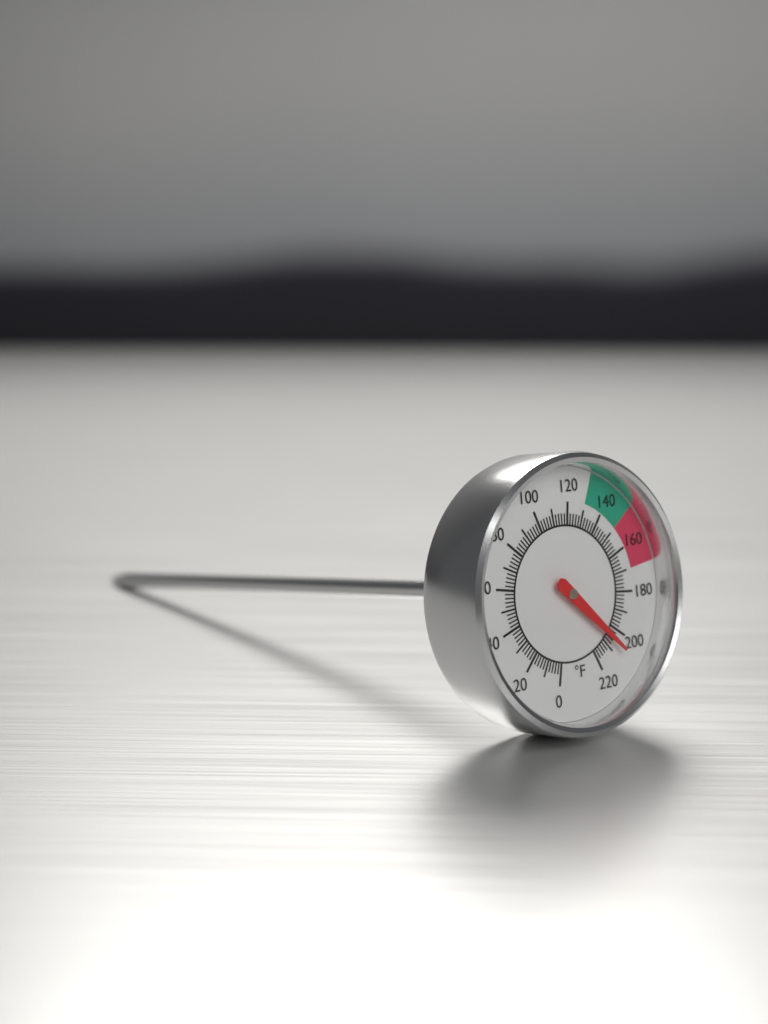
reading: 206 °F
